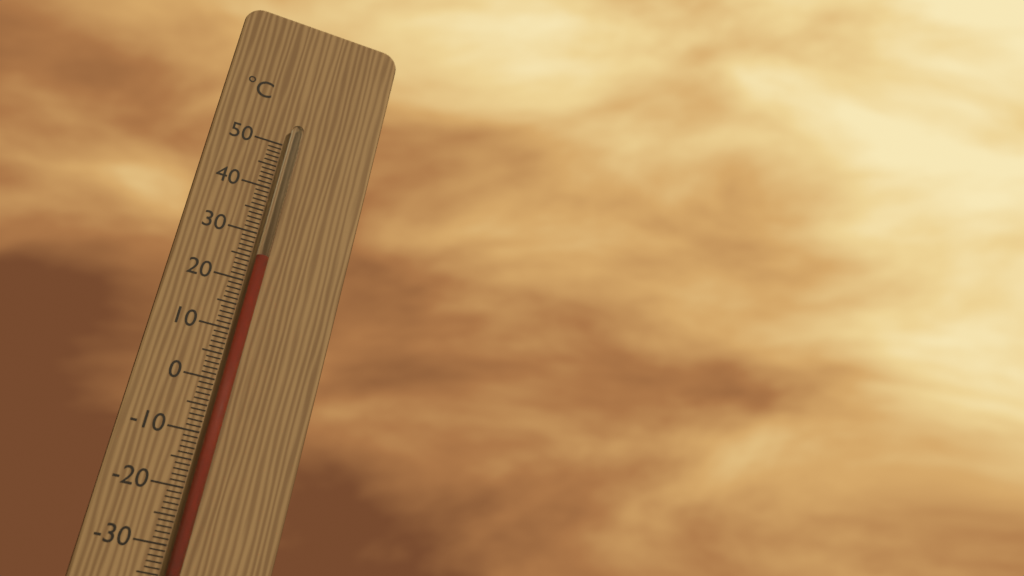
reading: 25 °C
